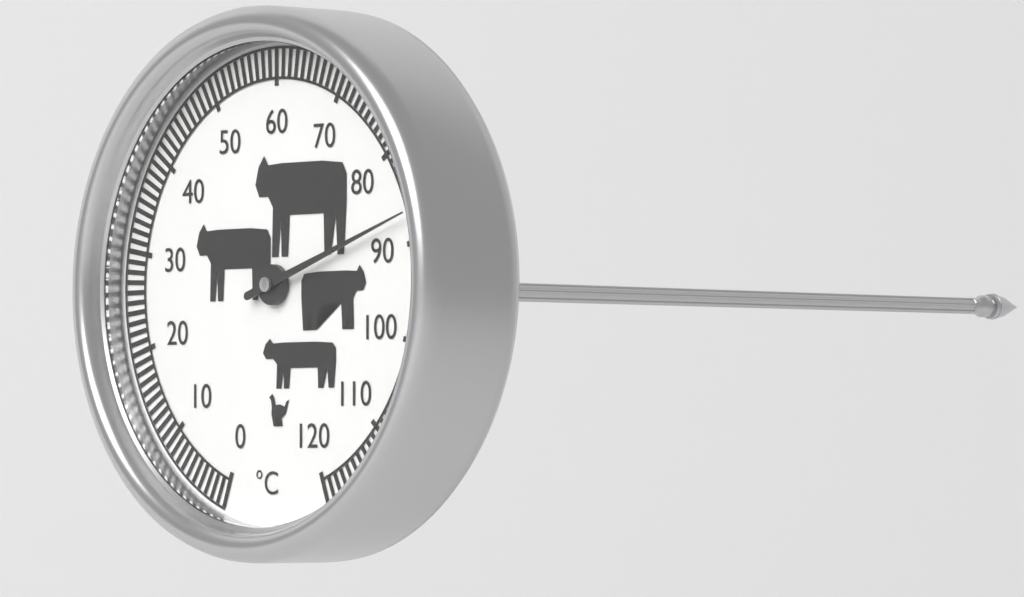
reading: 87 °C
